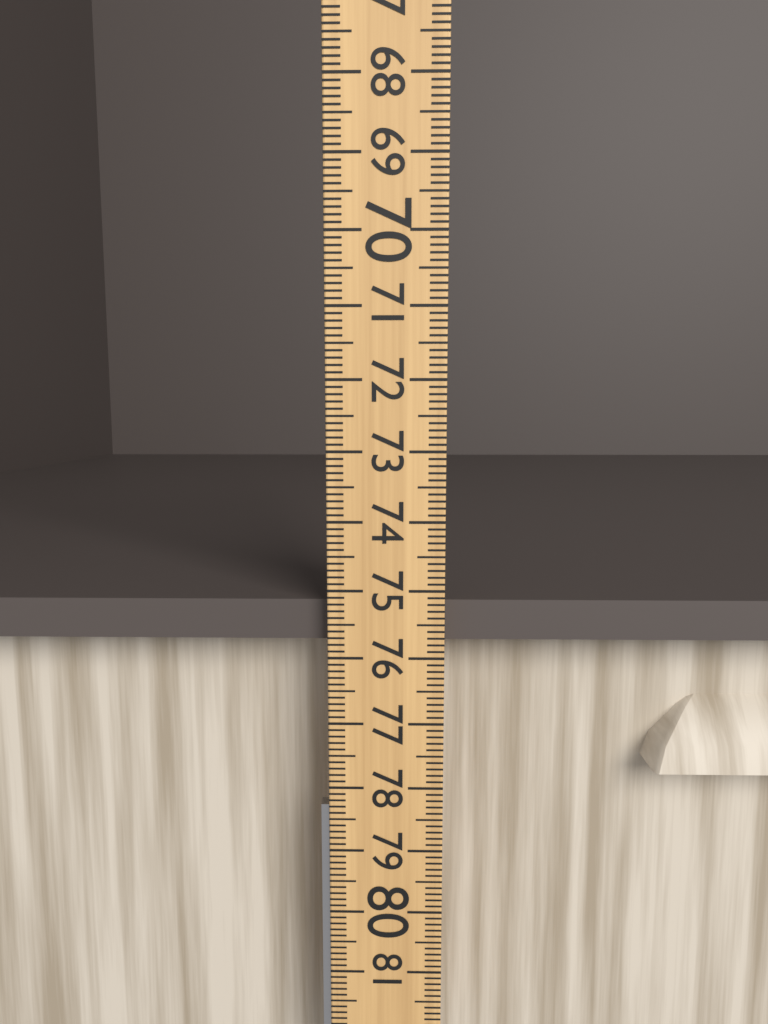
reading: 75.8 (no unit)
